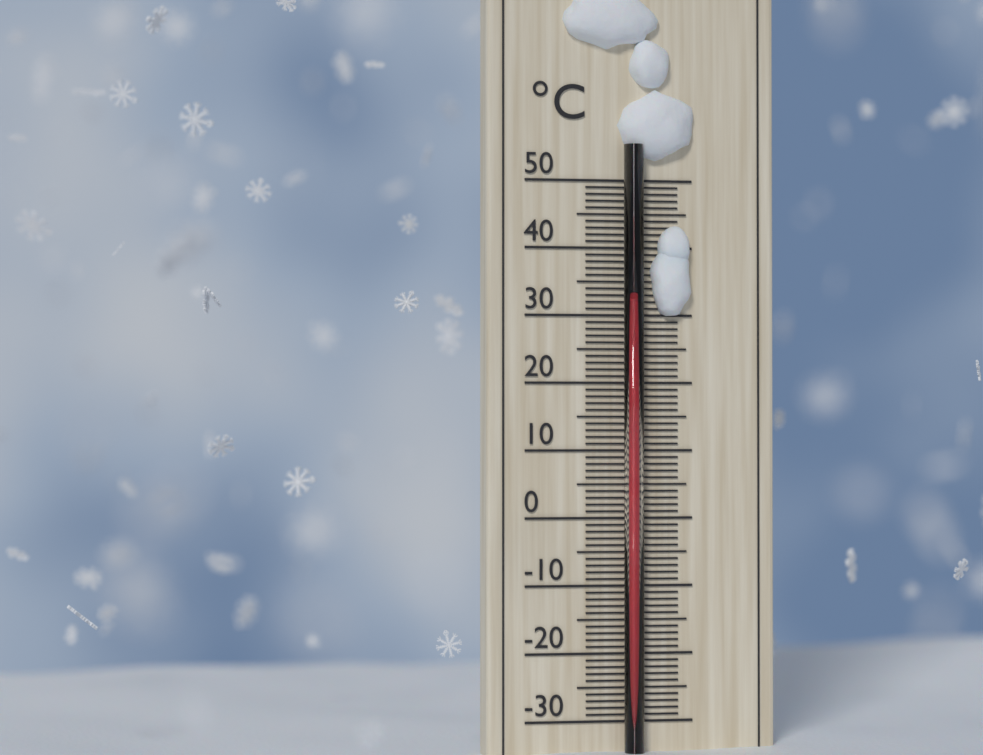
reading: 32 °C
